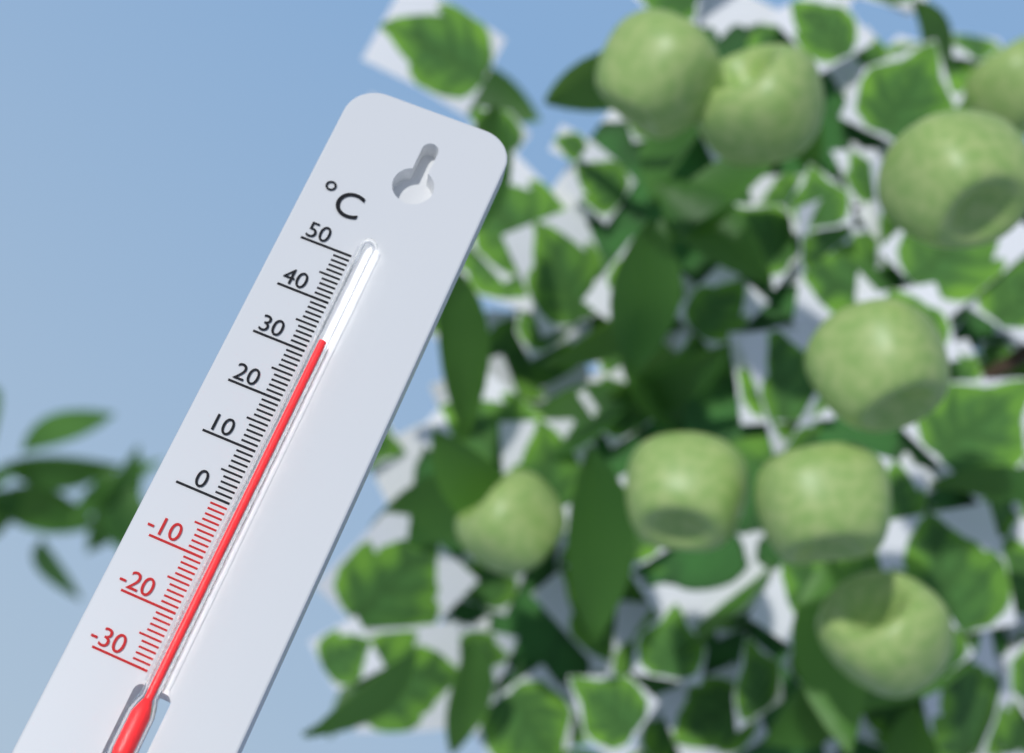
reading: 32 °C
